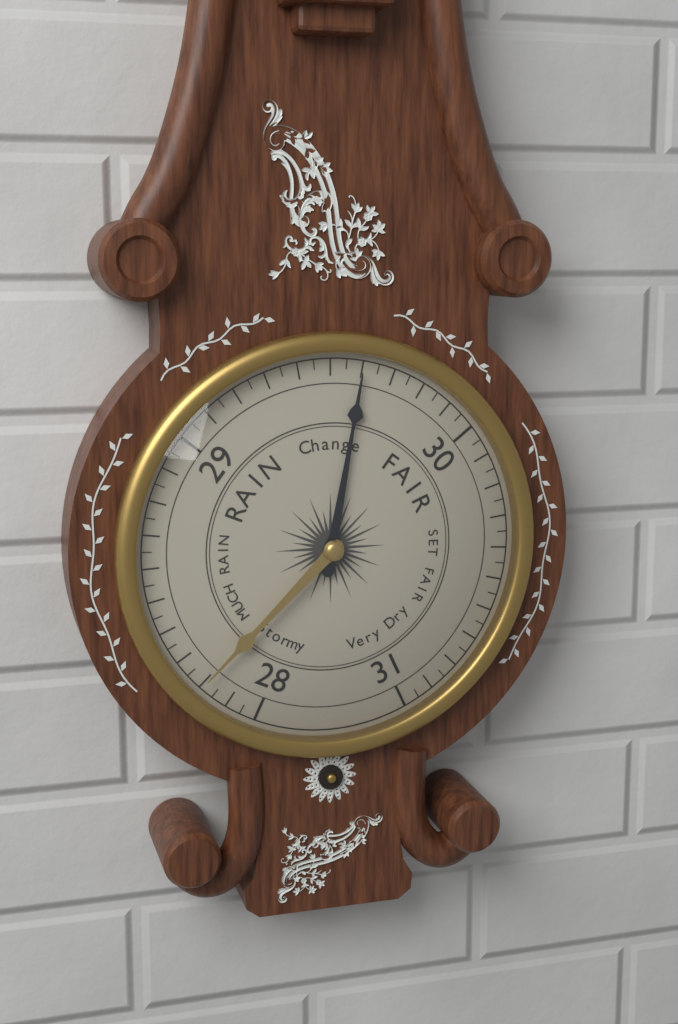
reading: 29.60 (no unit)
